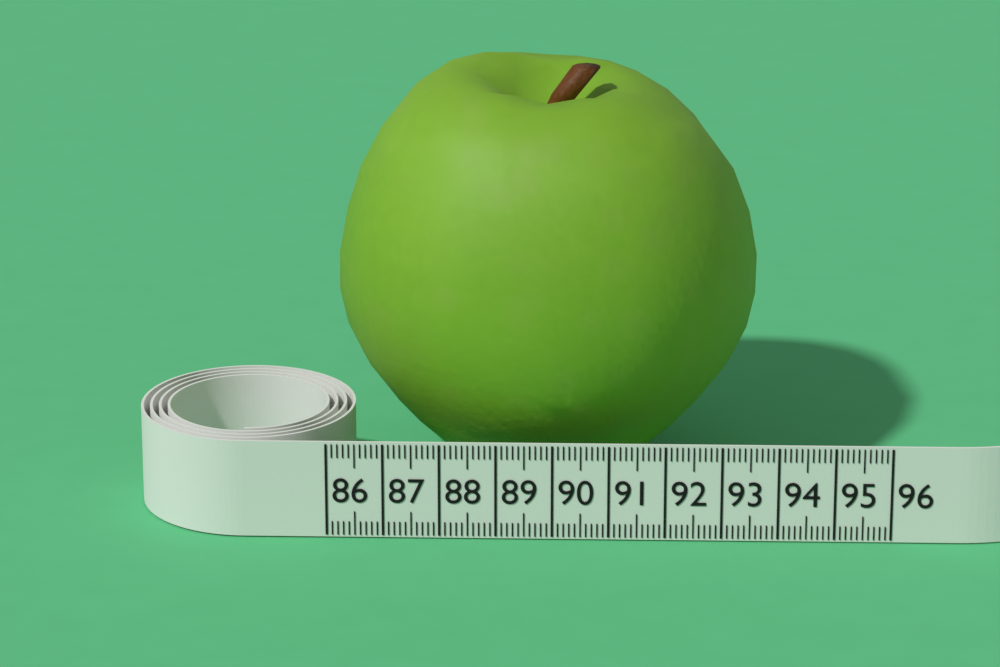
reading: 93.7 (no unit)
